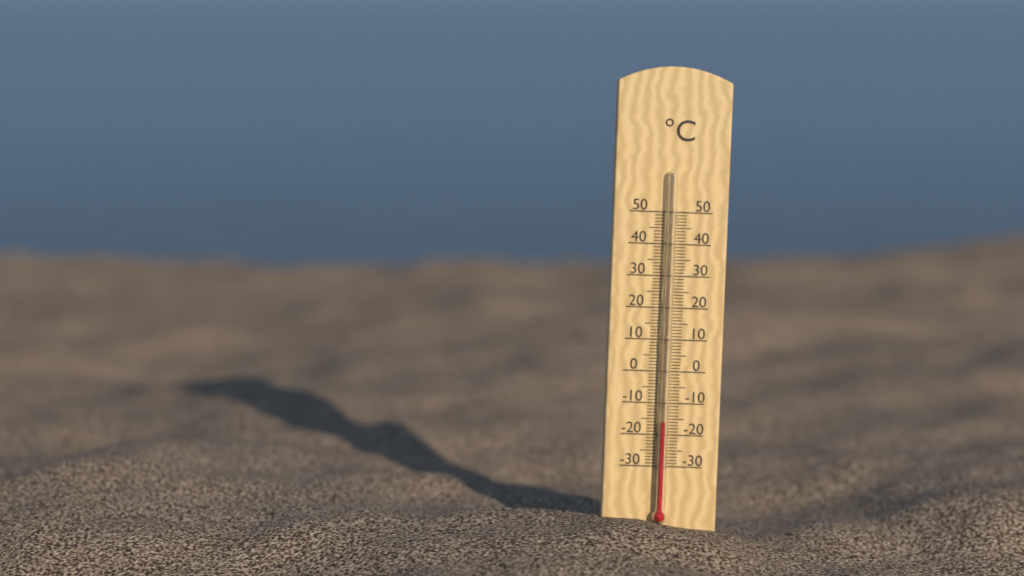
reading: -16 °C
